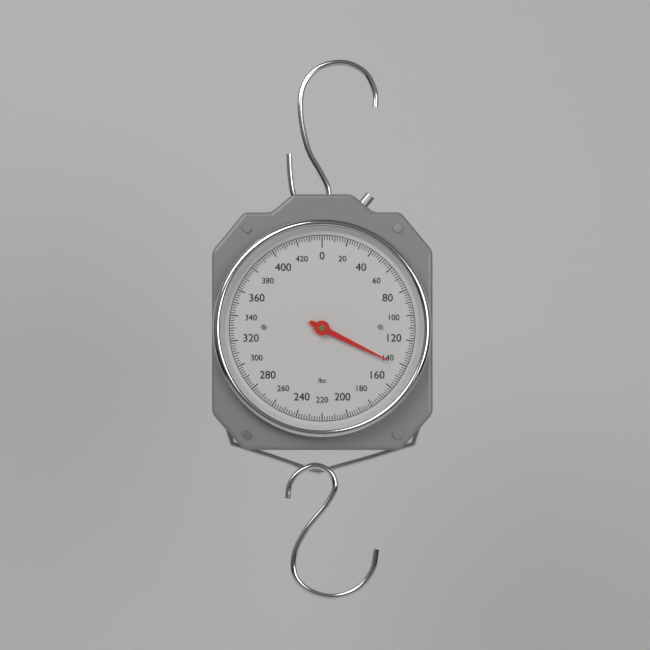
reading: 142 lbs
